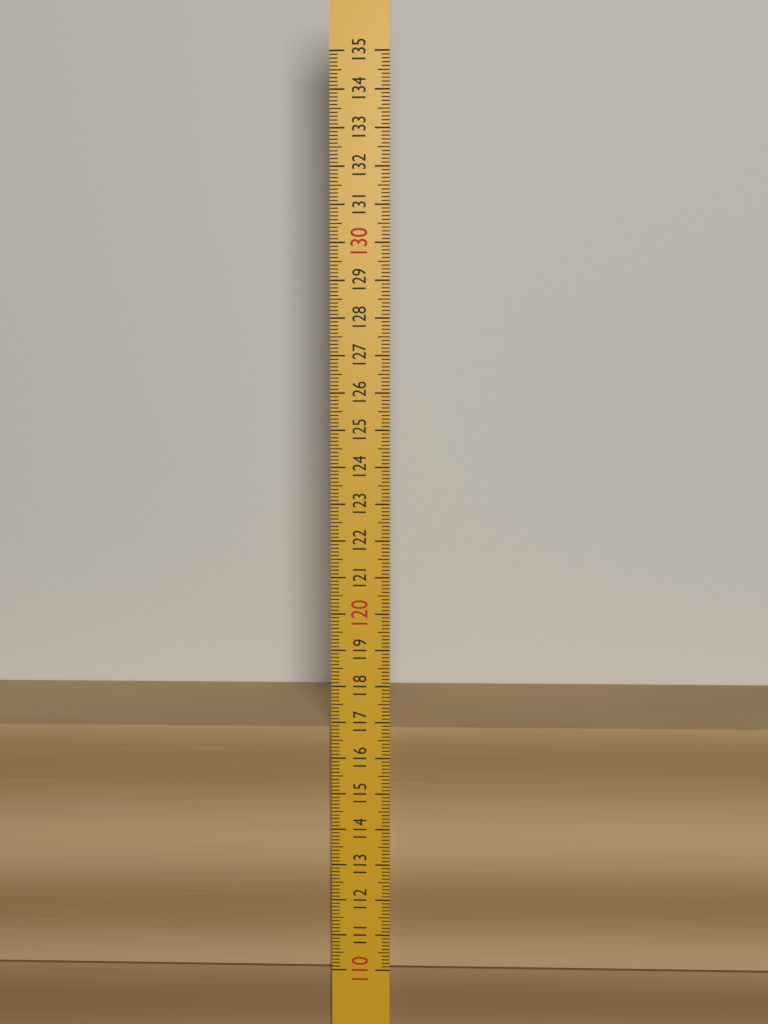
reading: 116.8 (no unit)
